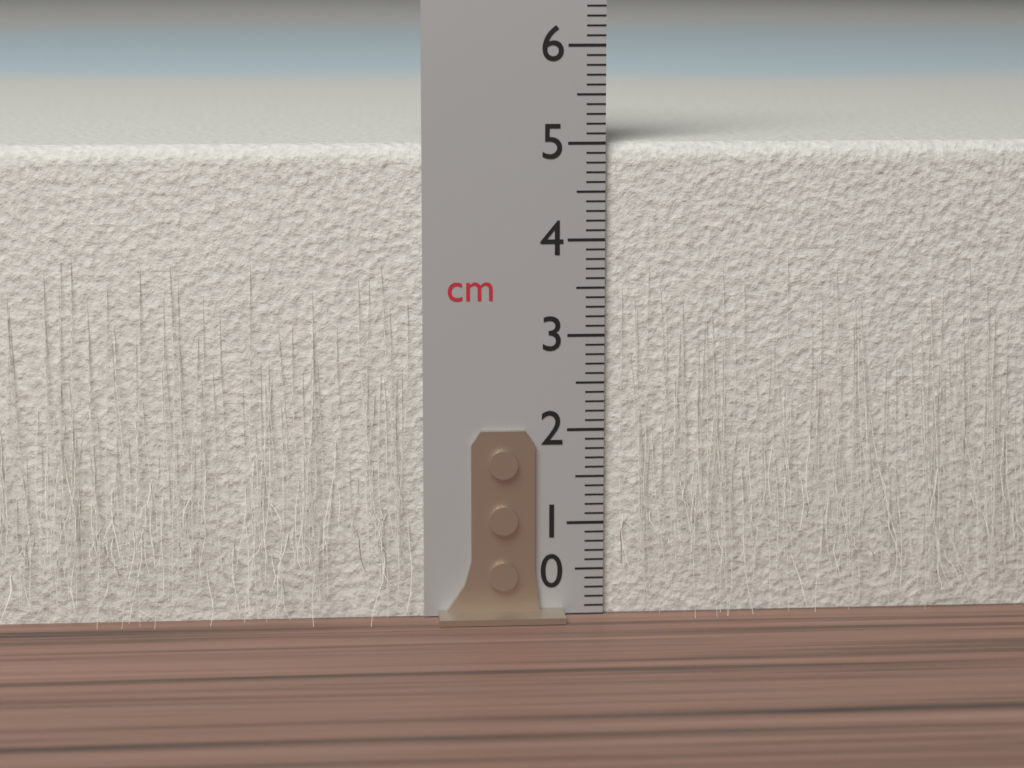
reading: 5.0 cm
